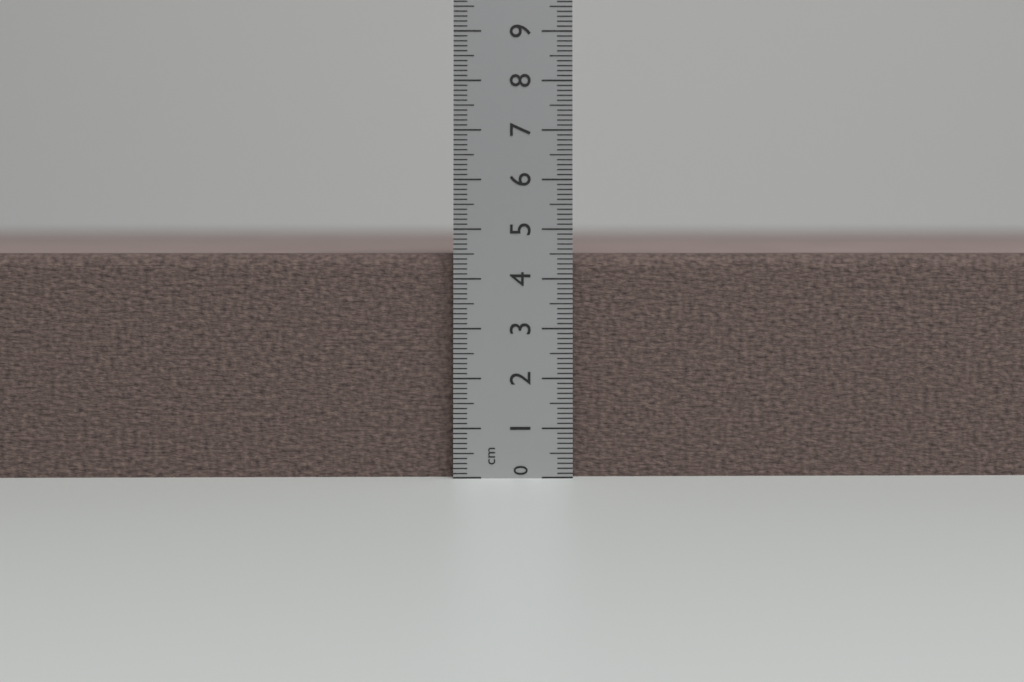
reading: 4.5 cm
